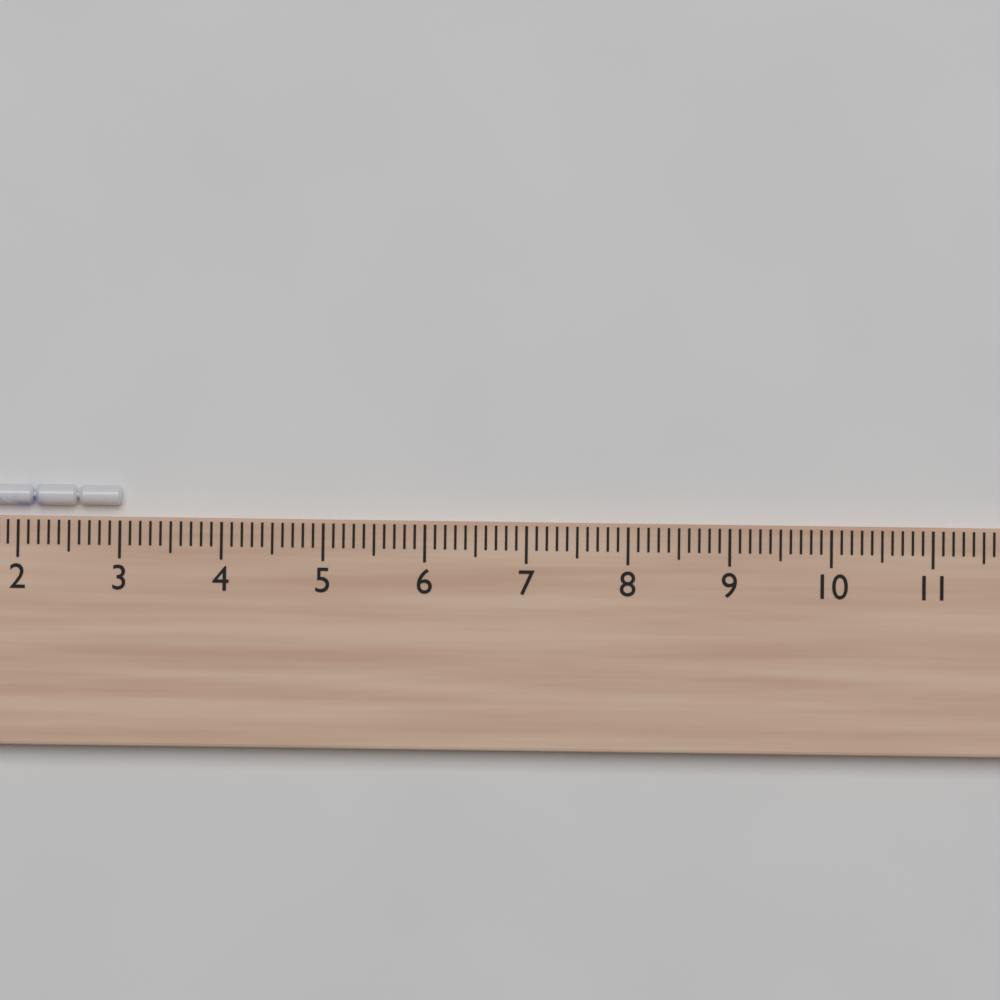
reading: 3.0 cm
